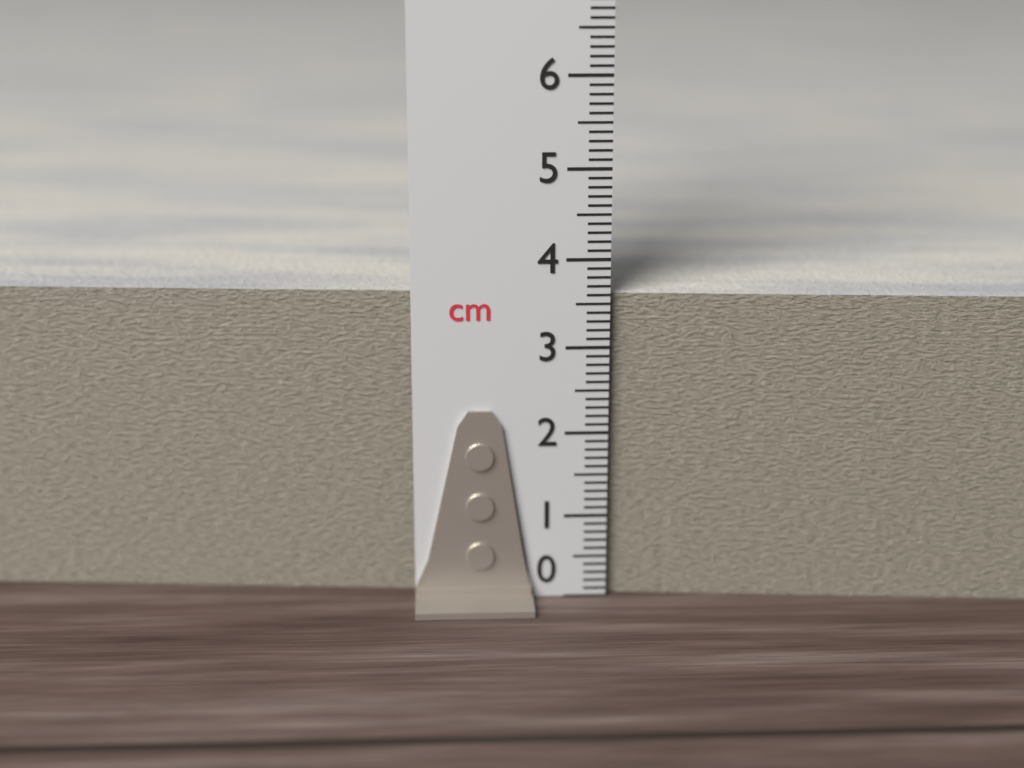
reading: 3.6 cm
